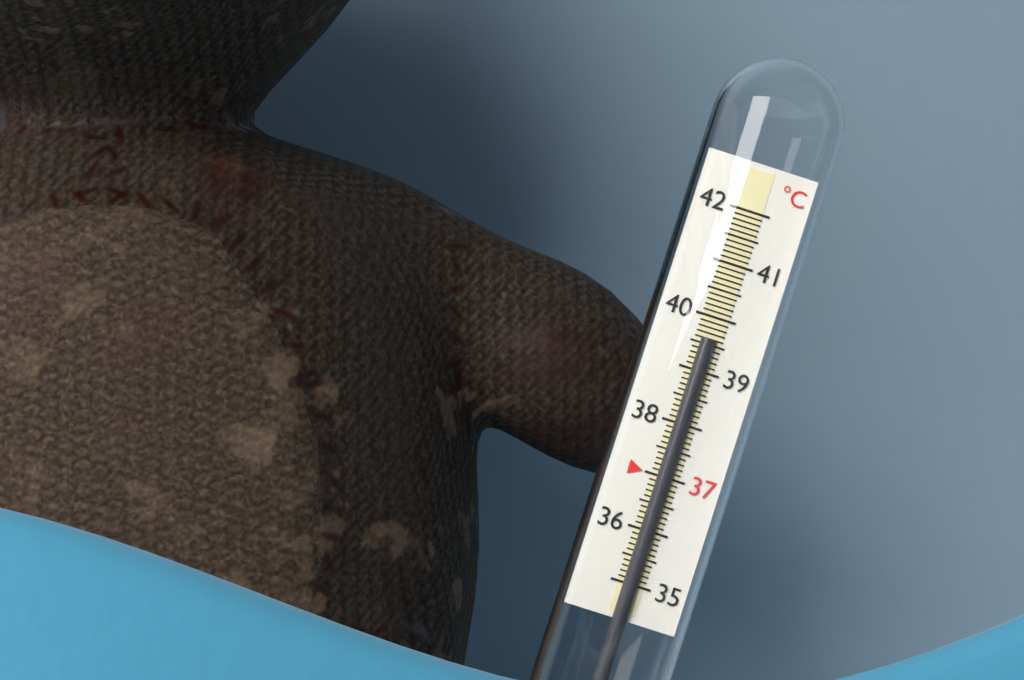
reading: 39.6 °C
